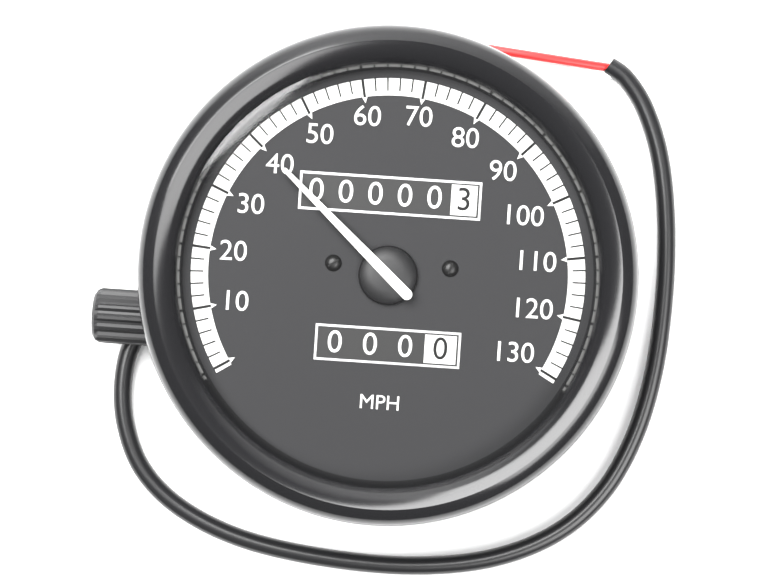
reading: 40 MPH
